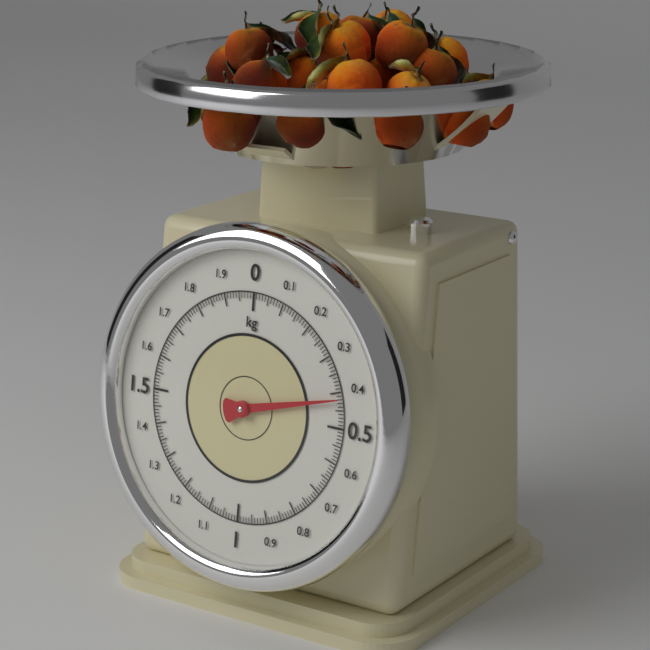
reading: 0.42 kg
